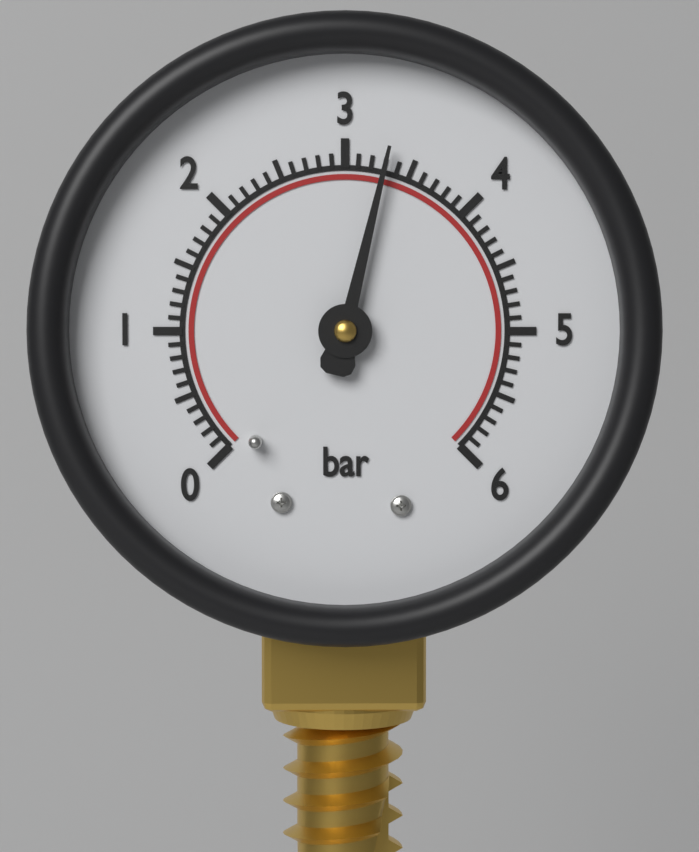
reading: 3.3 bar
